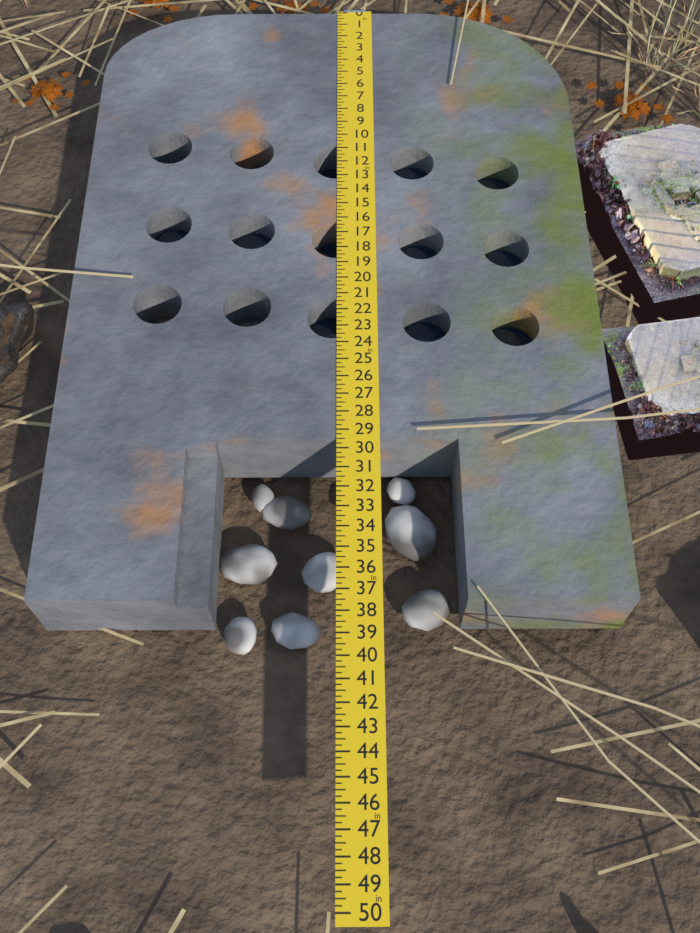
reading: 37.50 in
